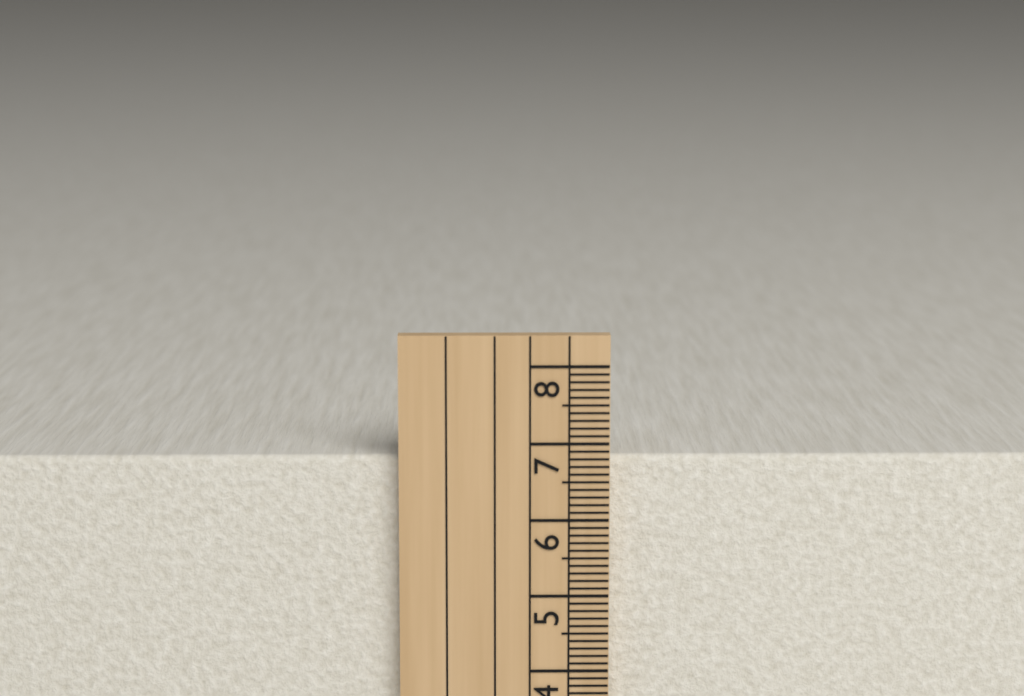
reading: 6.8 cm
